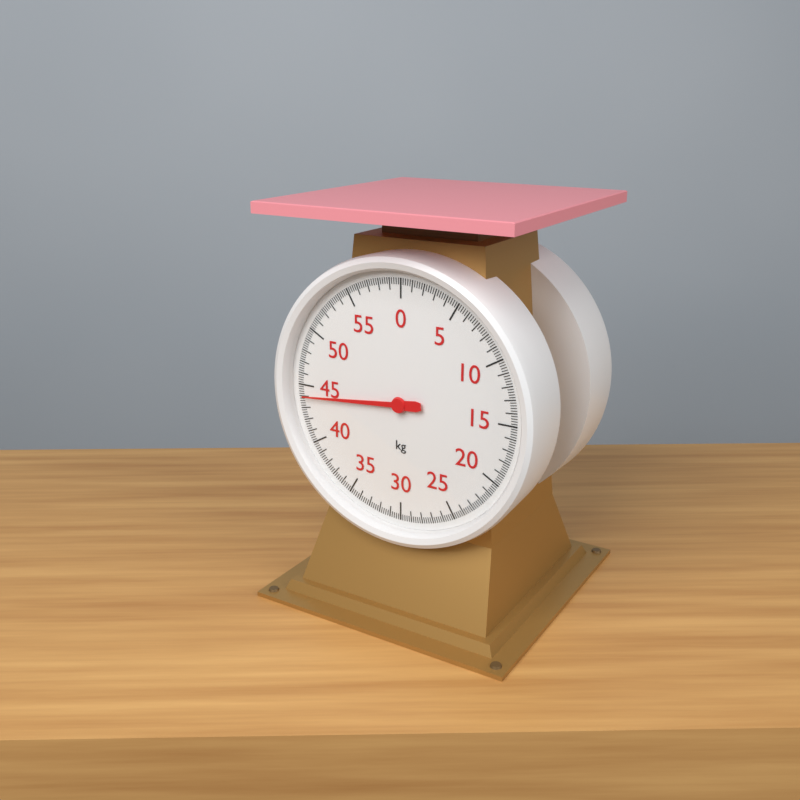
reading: 44.0 kg
